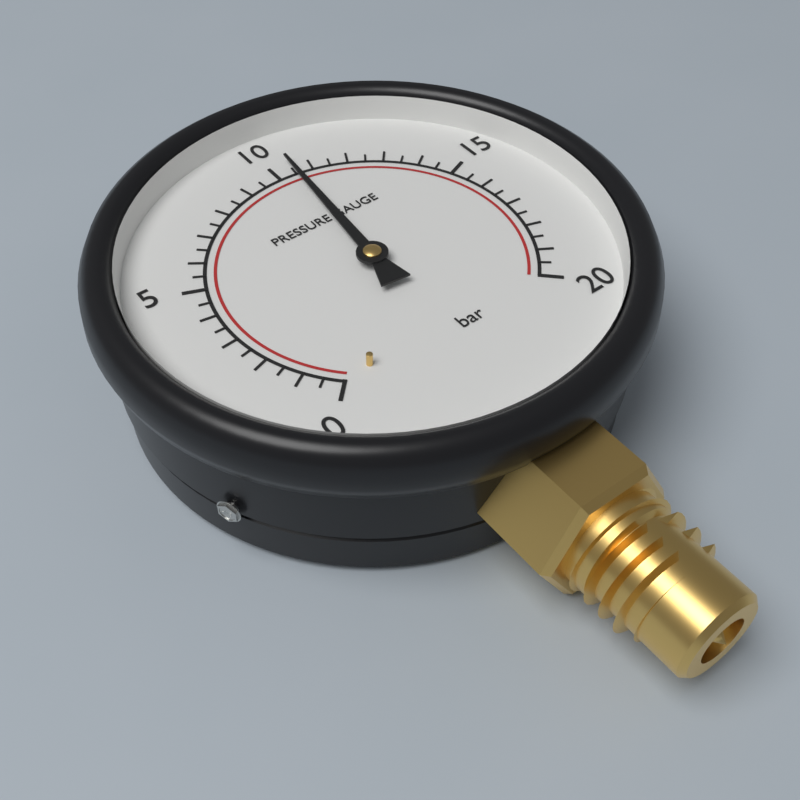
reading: 10.5 bar
